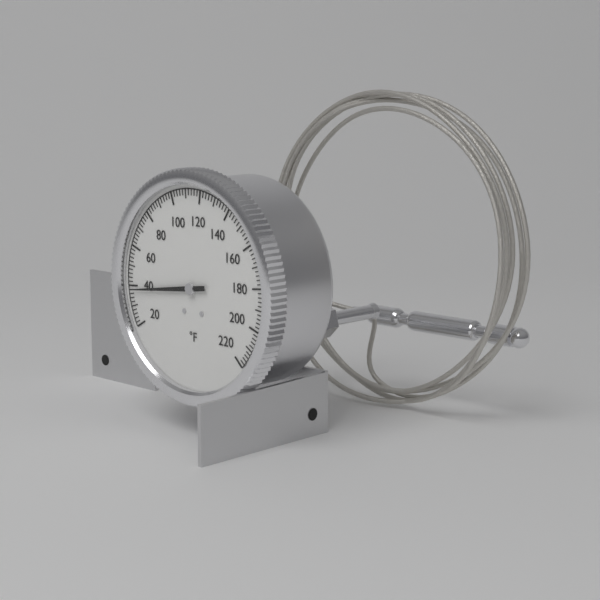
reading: 38 °F
